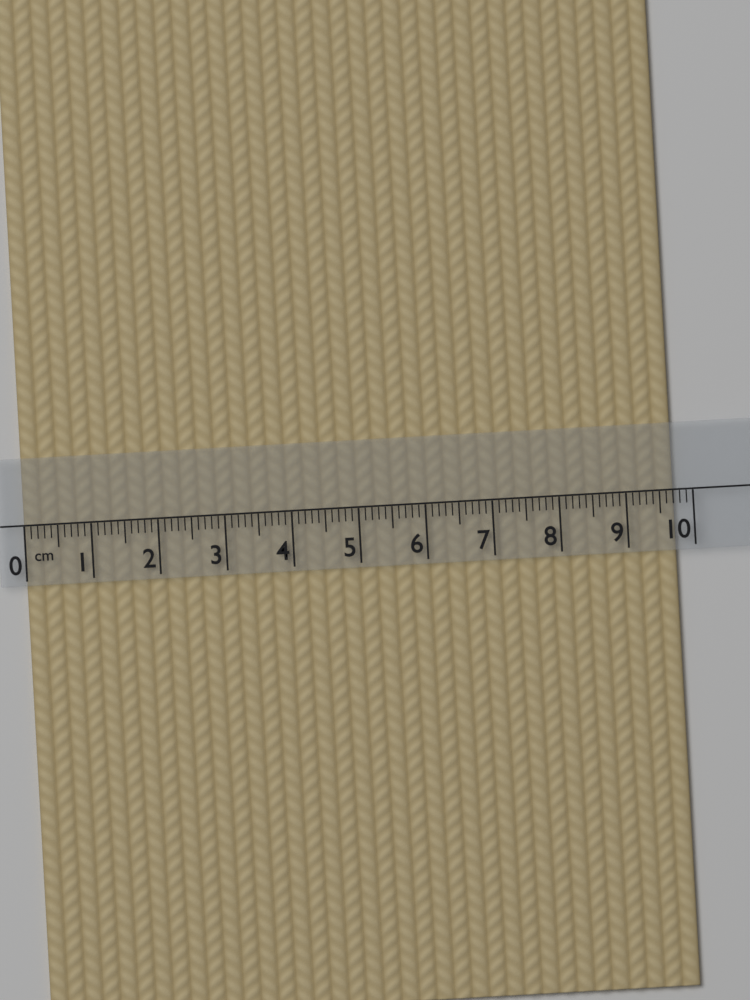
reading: 9.7 cm
